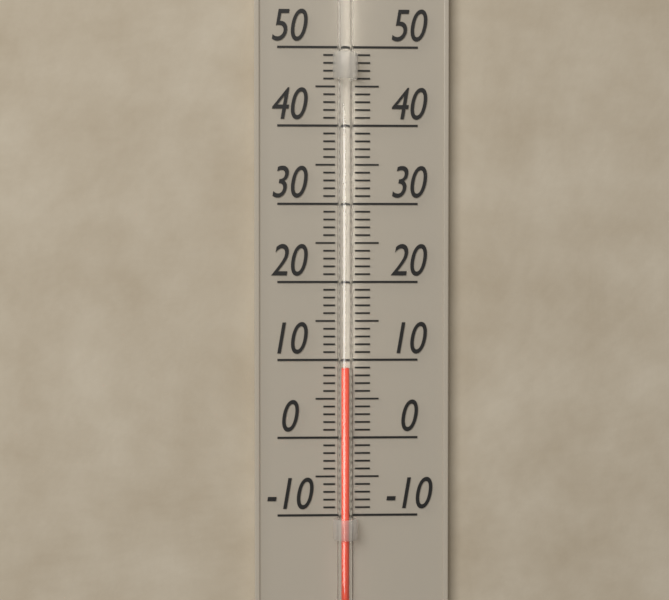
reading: 9 (no unit)
